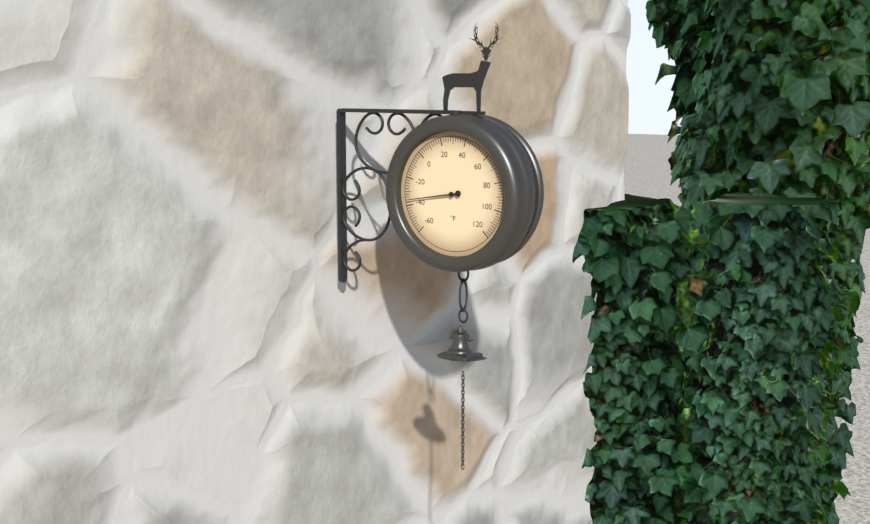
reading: -36 °F
